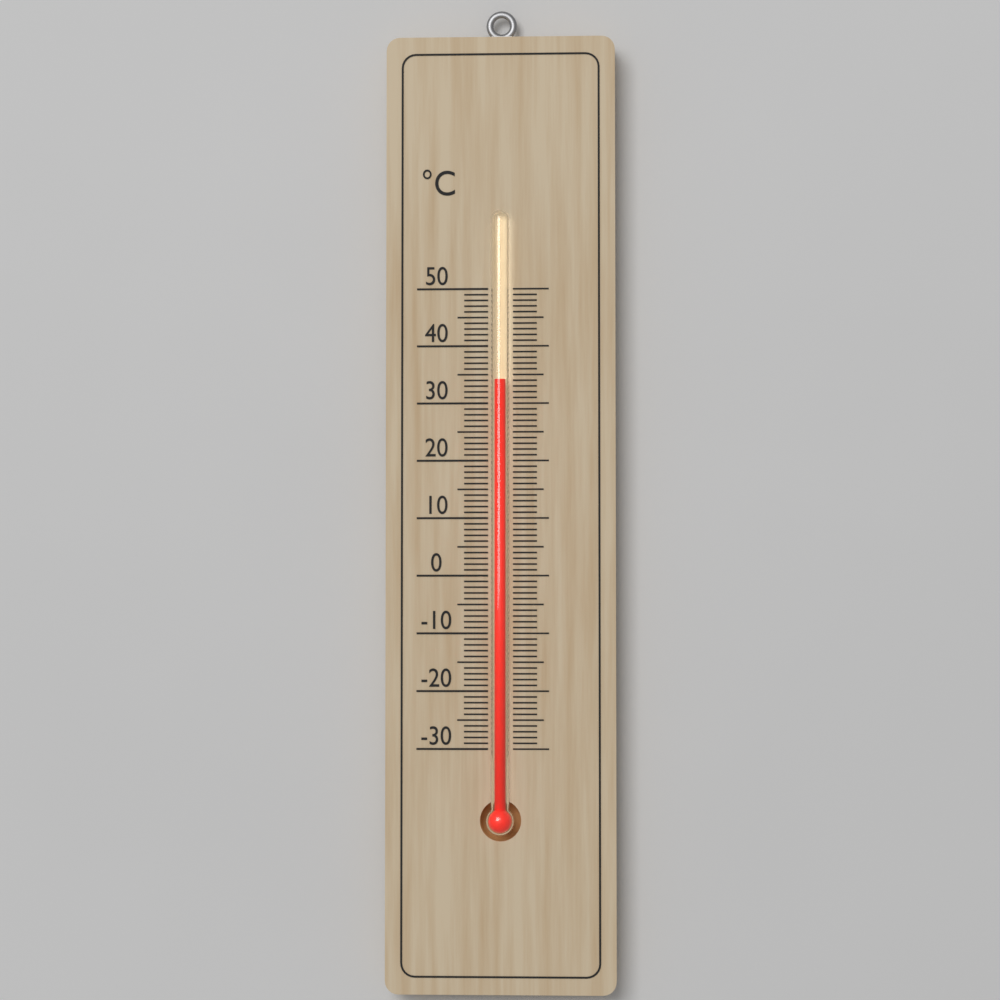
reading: 34 °C
